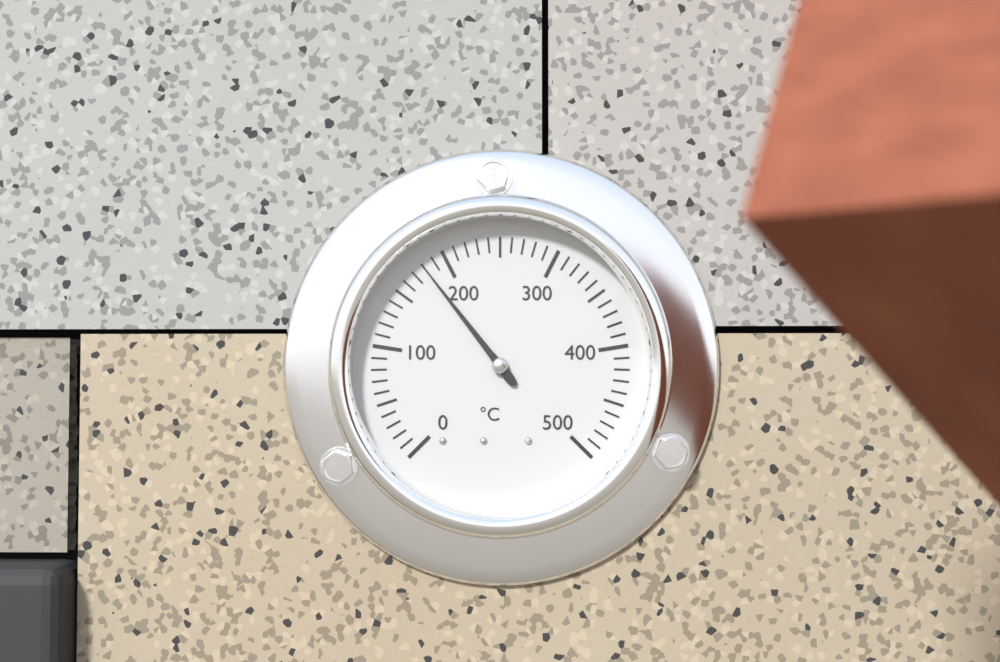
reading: 180 °C
